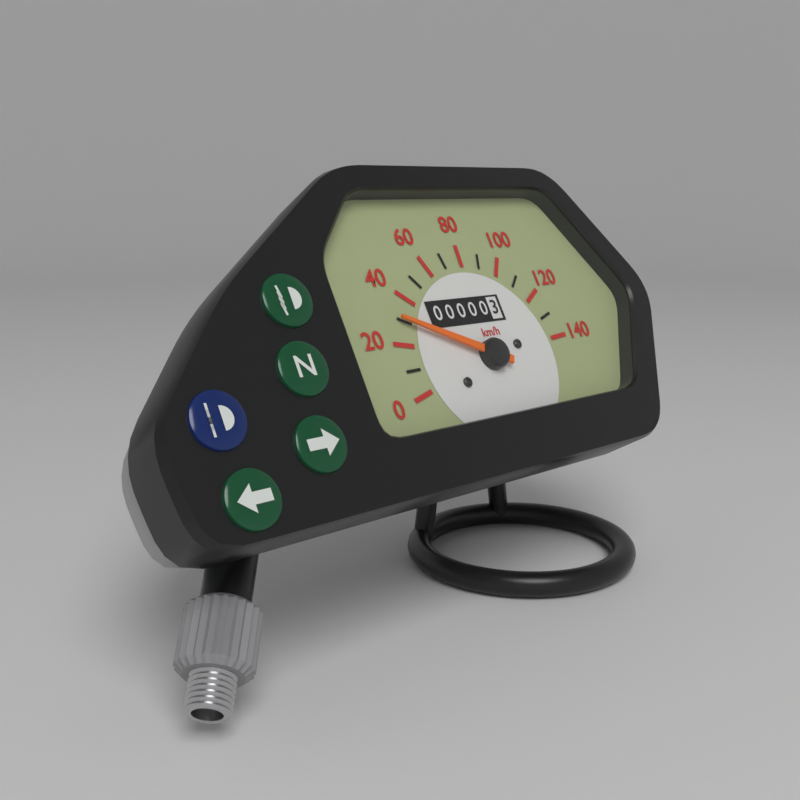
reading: 30 km/h
